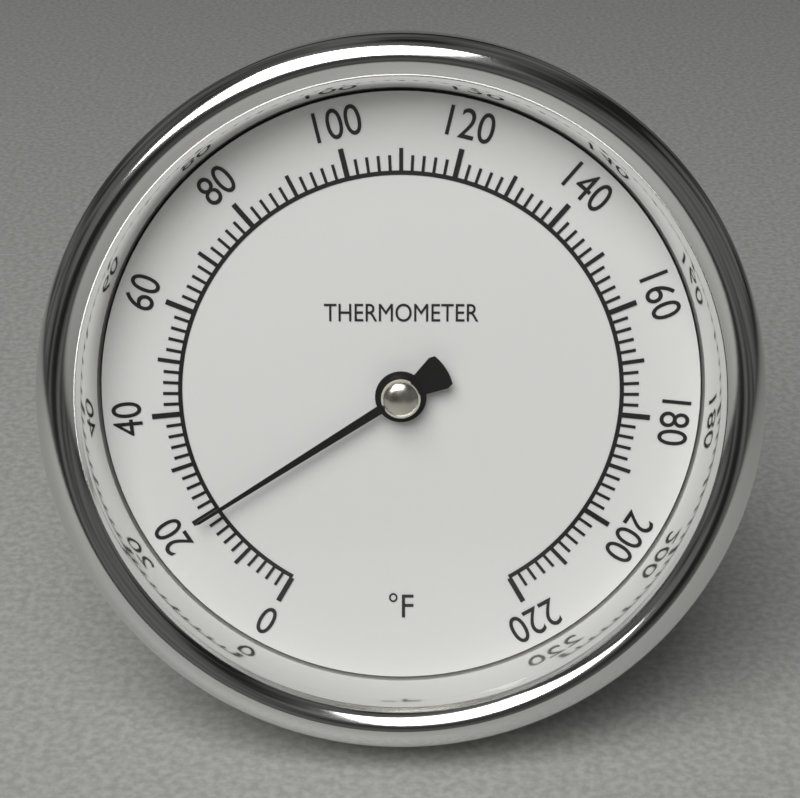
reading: 20 °F
